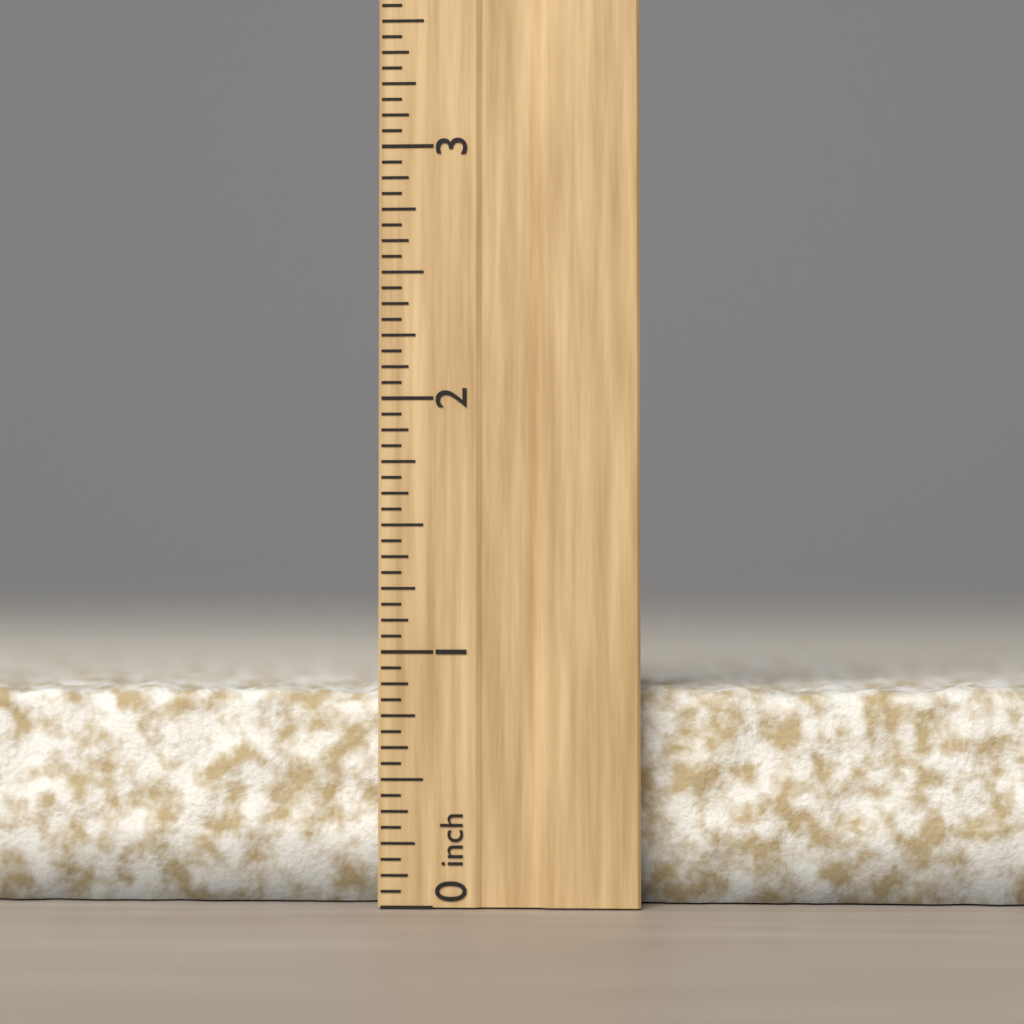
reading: 0.8750 inch
